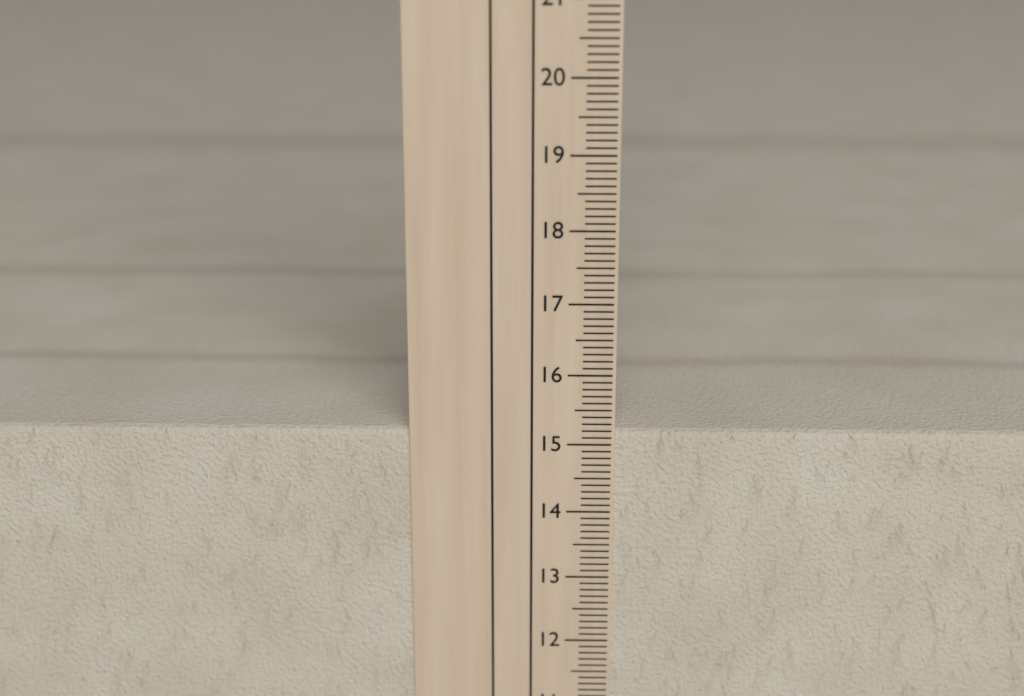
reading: 15.2 cm
